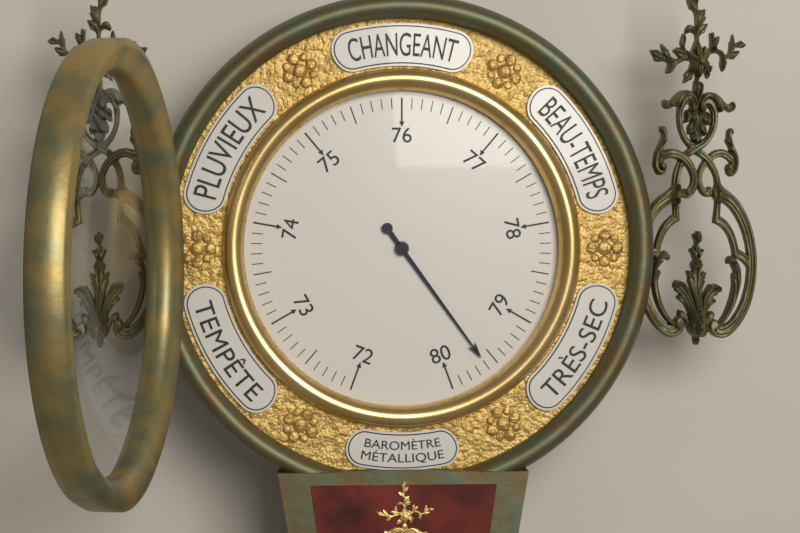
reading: 79.6 (no unit)
